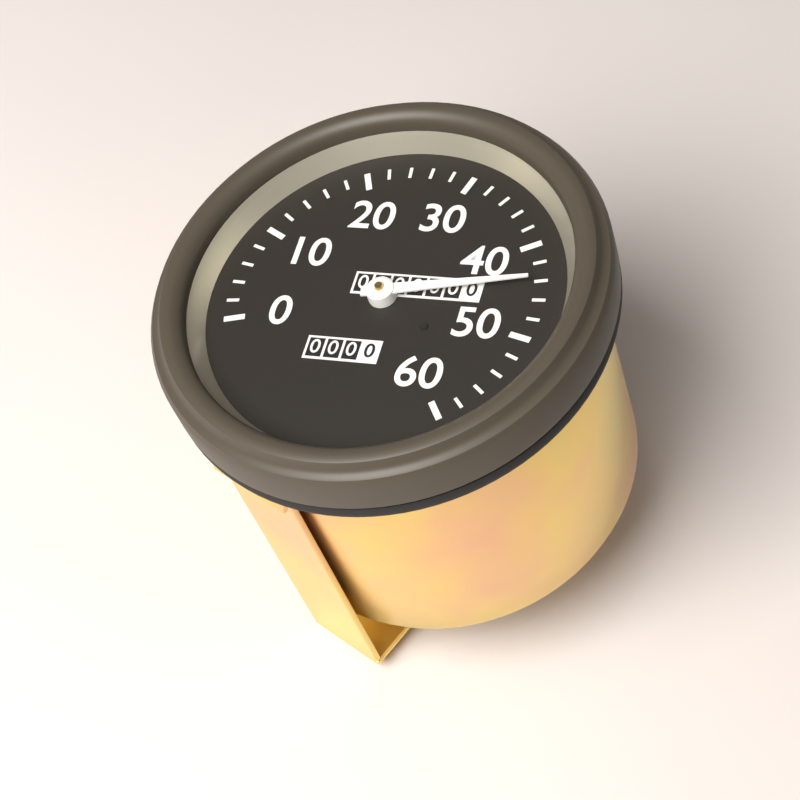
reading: 44 (no unit)
